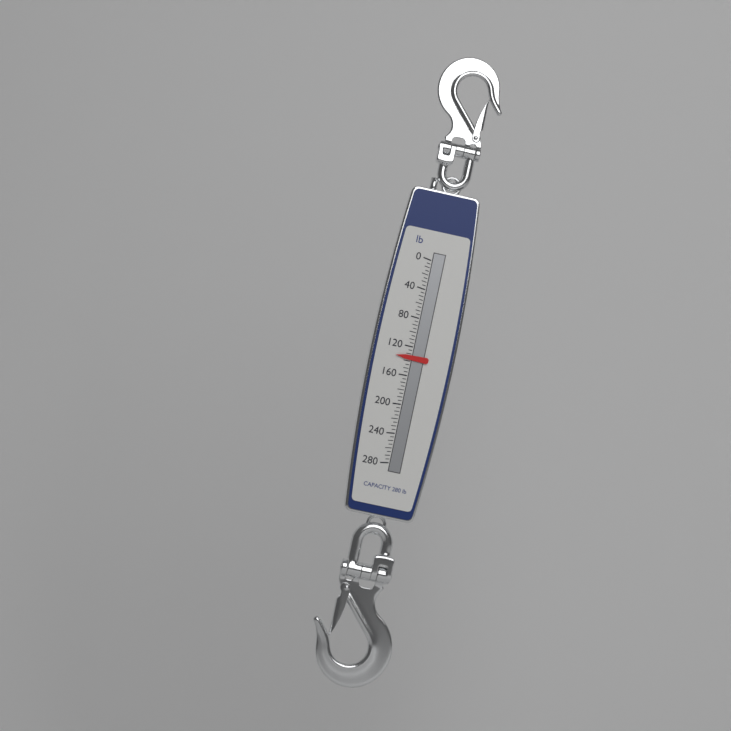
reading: 135 lb
